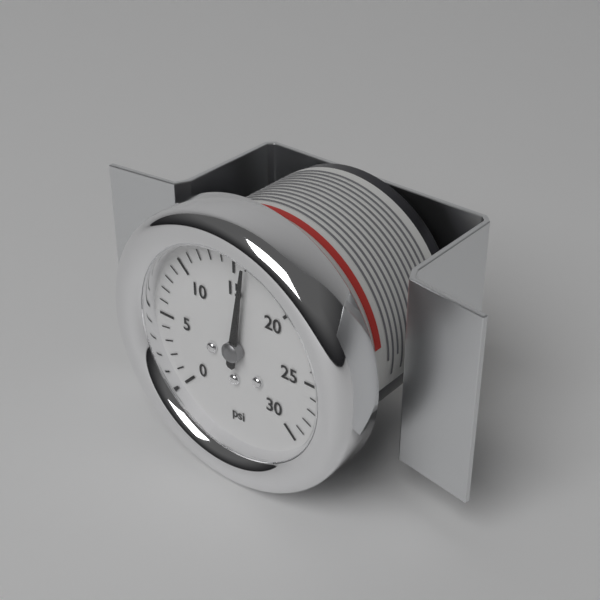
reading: 16 psi
